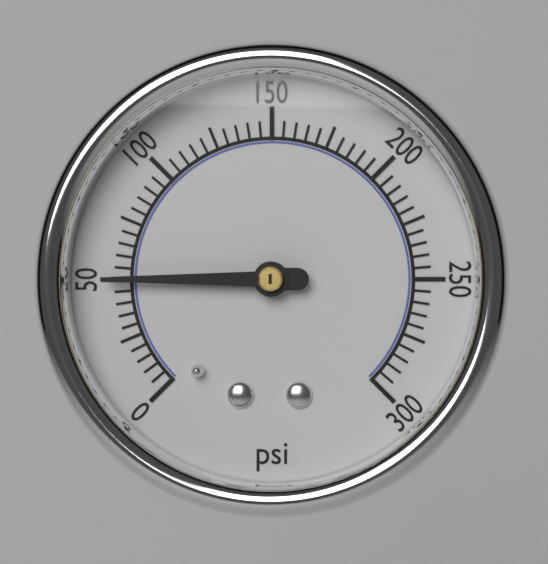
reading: 50 psi
